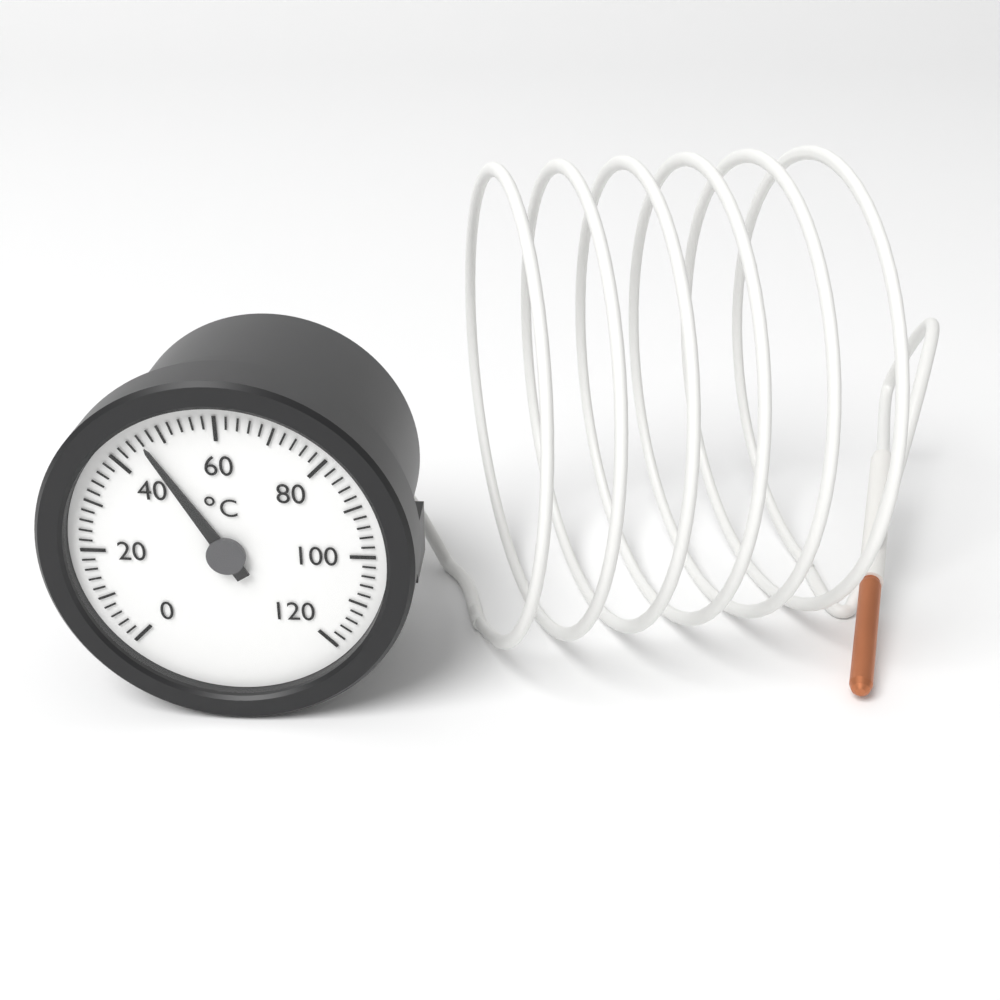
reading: 46 °C
